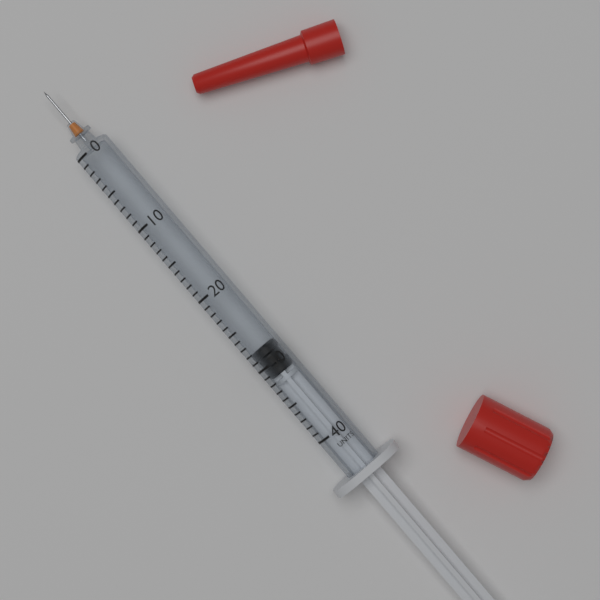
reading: 28 units
